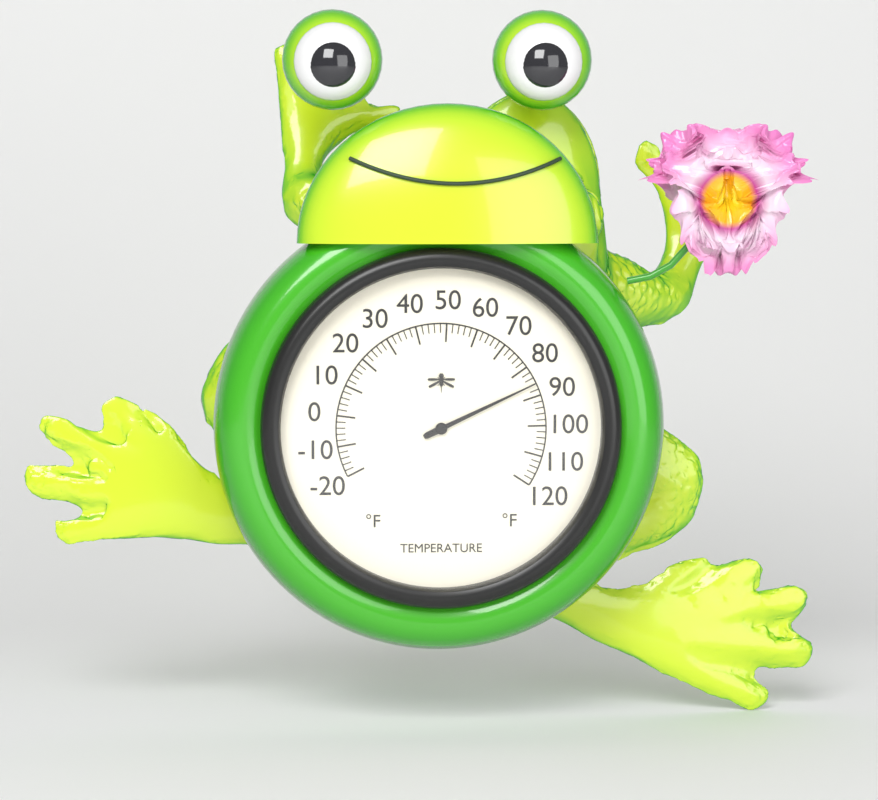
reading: 86 °F
